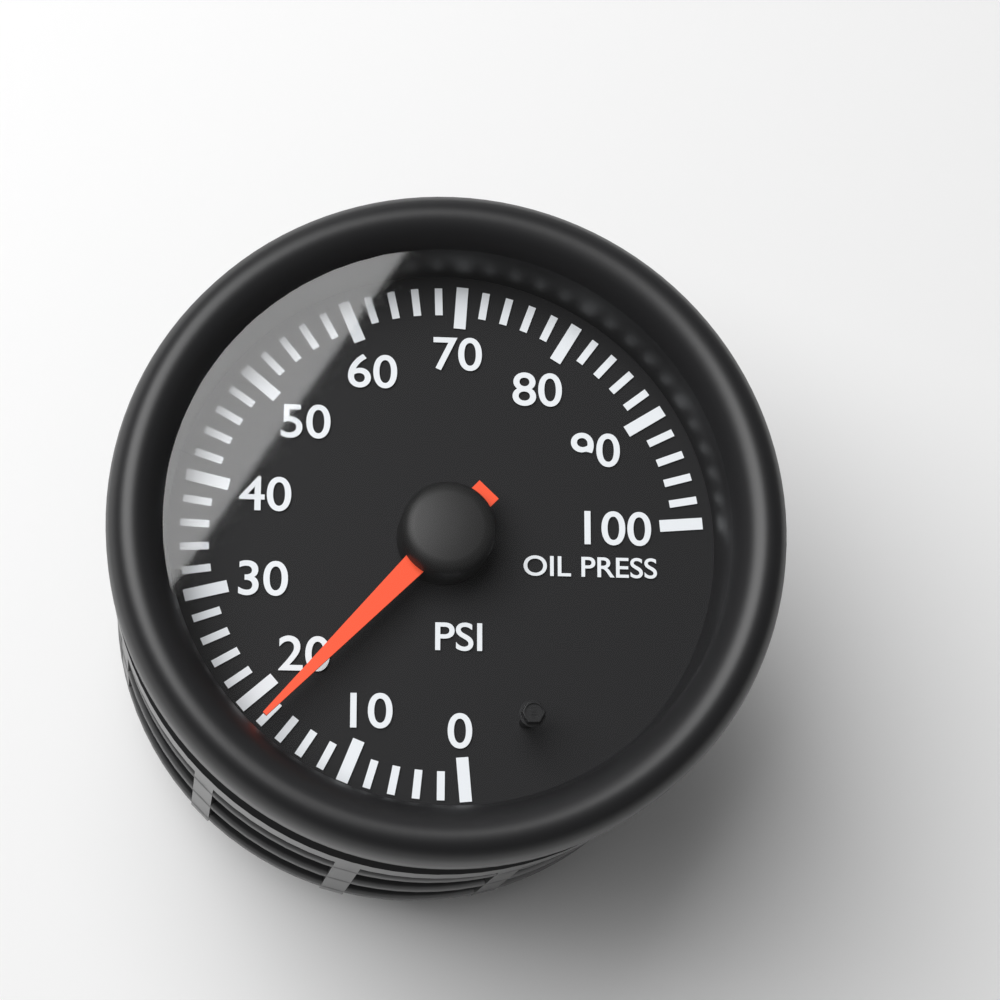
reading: 18 psi
